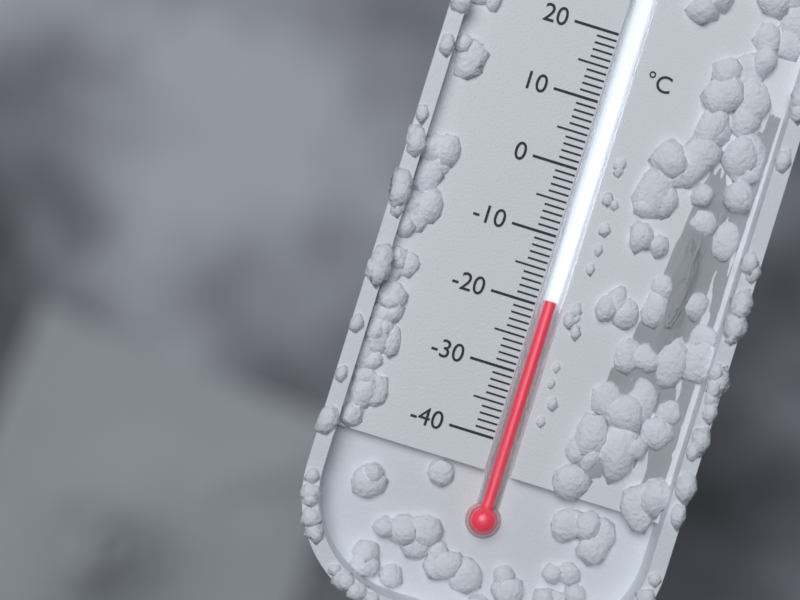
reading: -19 °C
